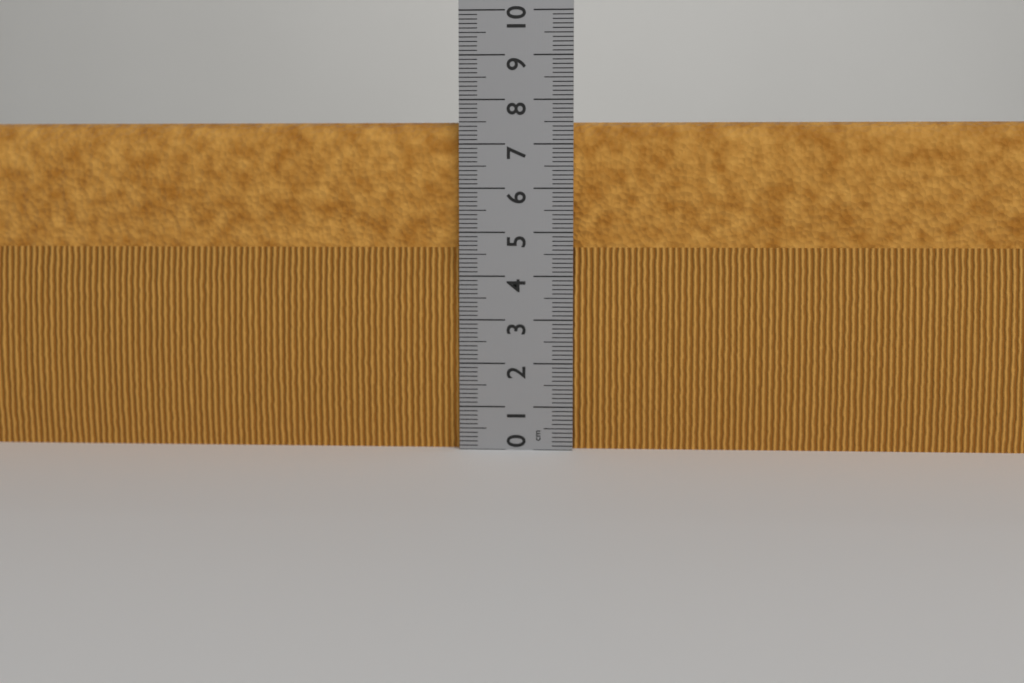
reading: 7.5 cm
